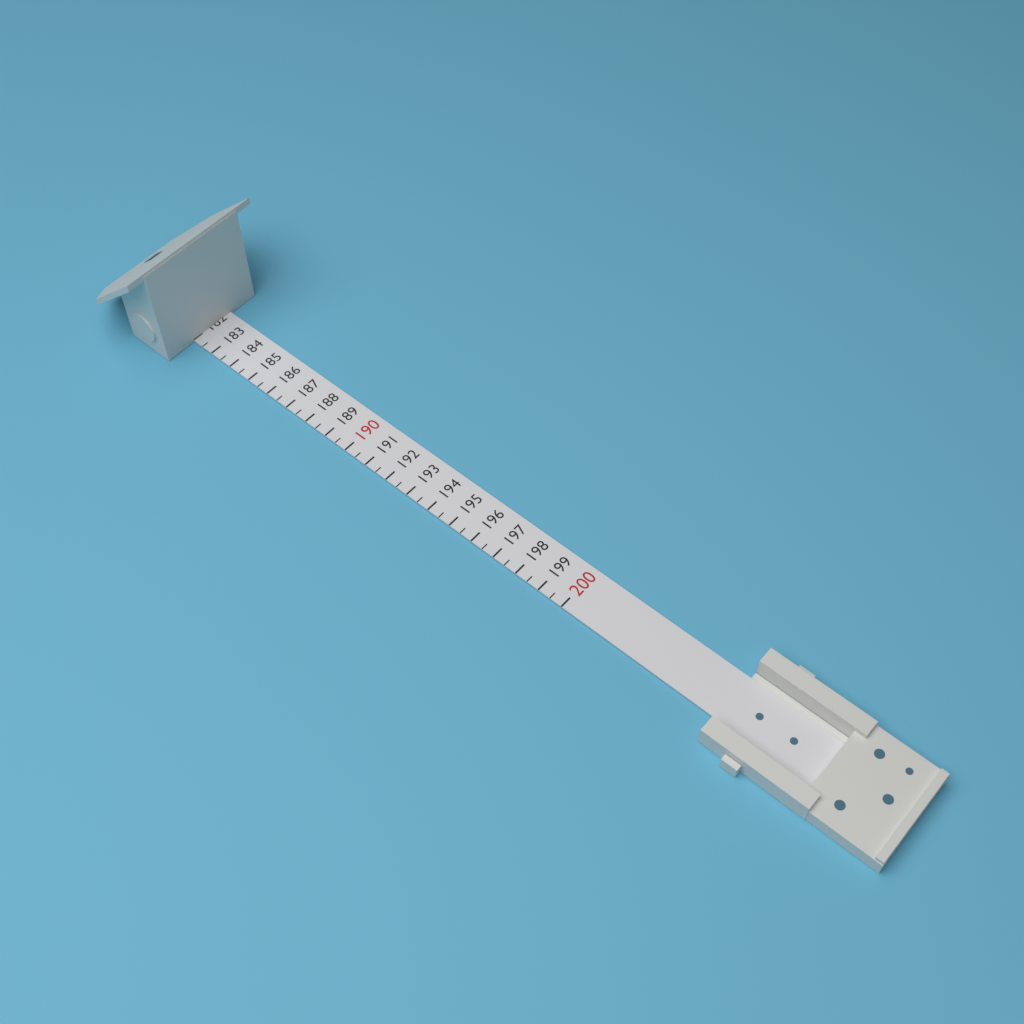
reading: 182.0 (no unit)
